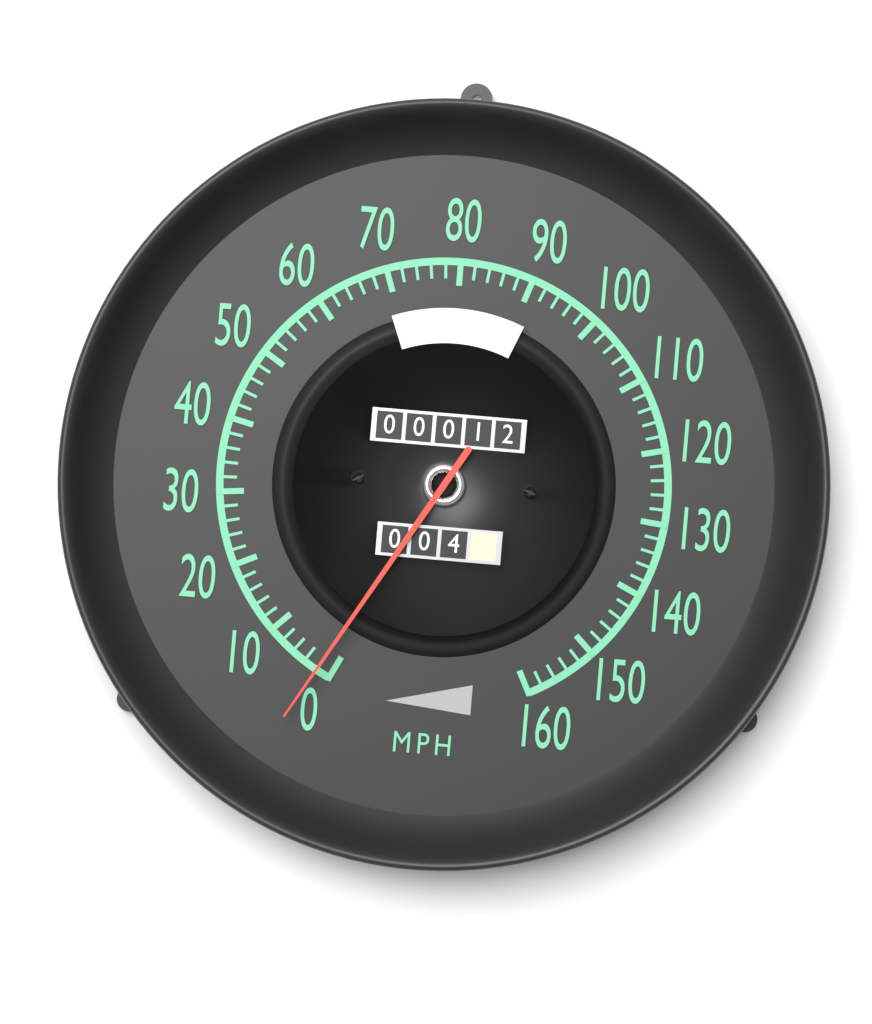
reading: 2 mph
